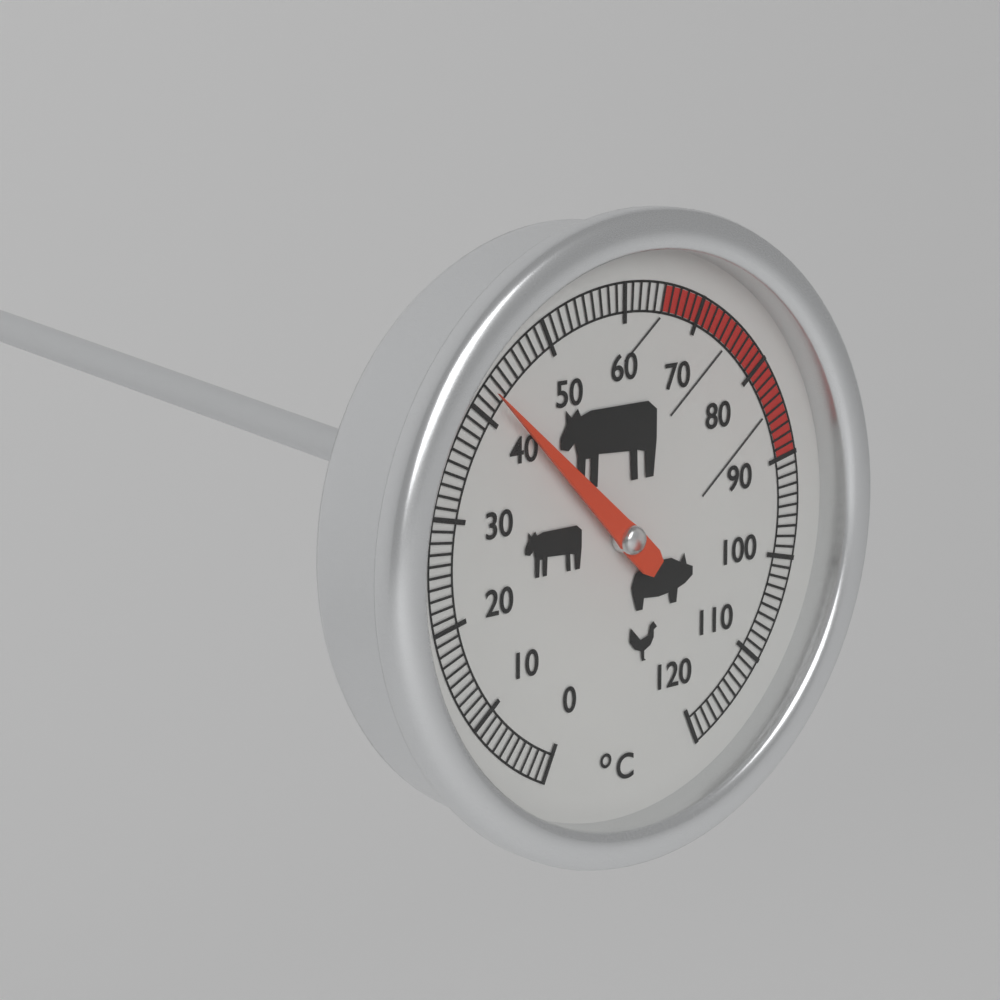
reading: 42 °C
